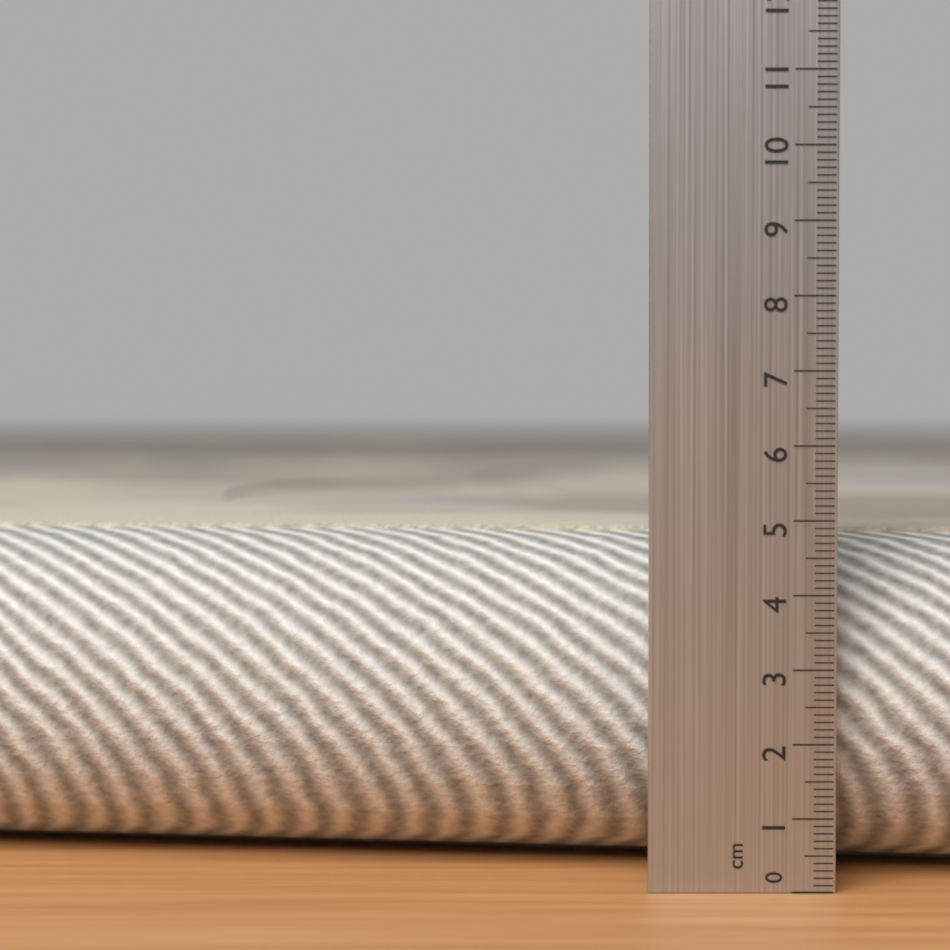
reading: 4.8 cm
